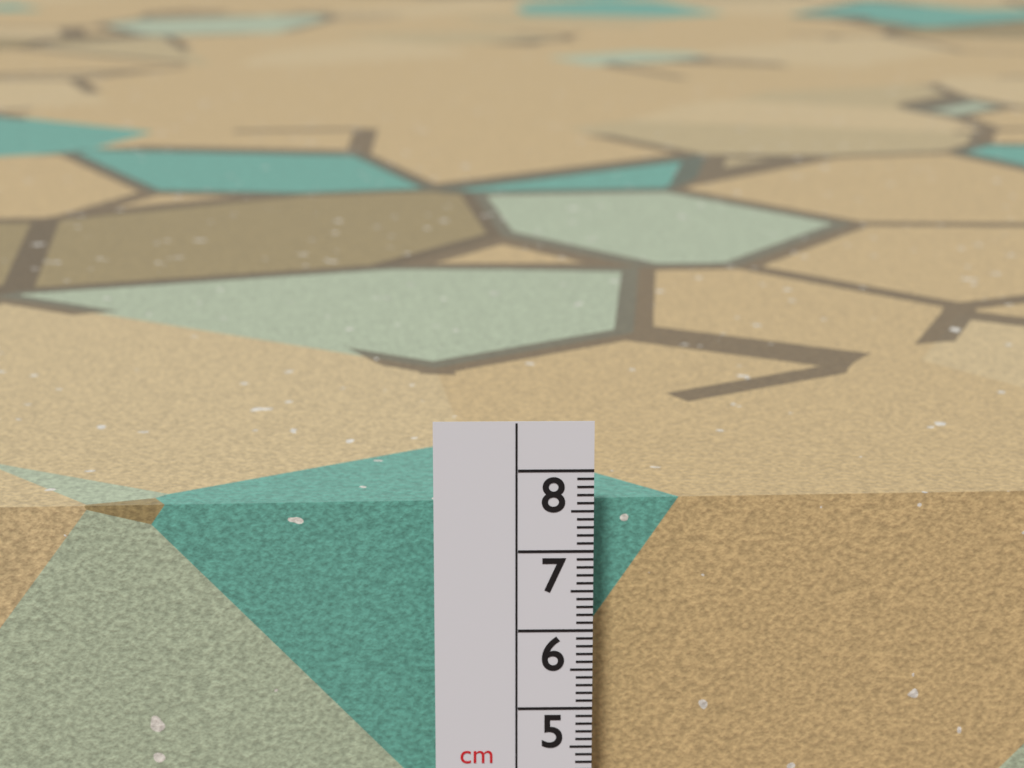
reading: 7.4 cm
